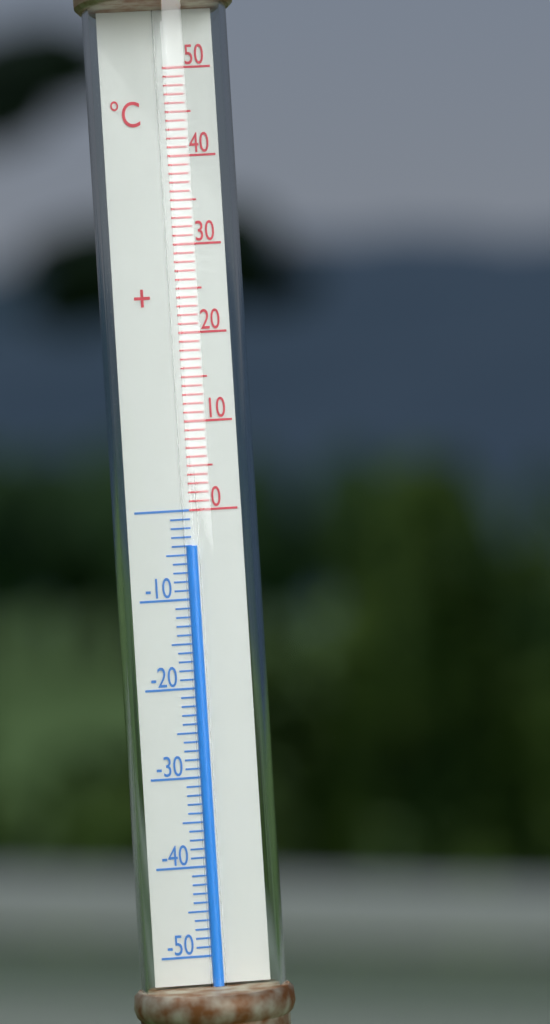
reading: -4 °C
